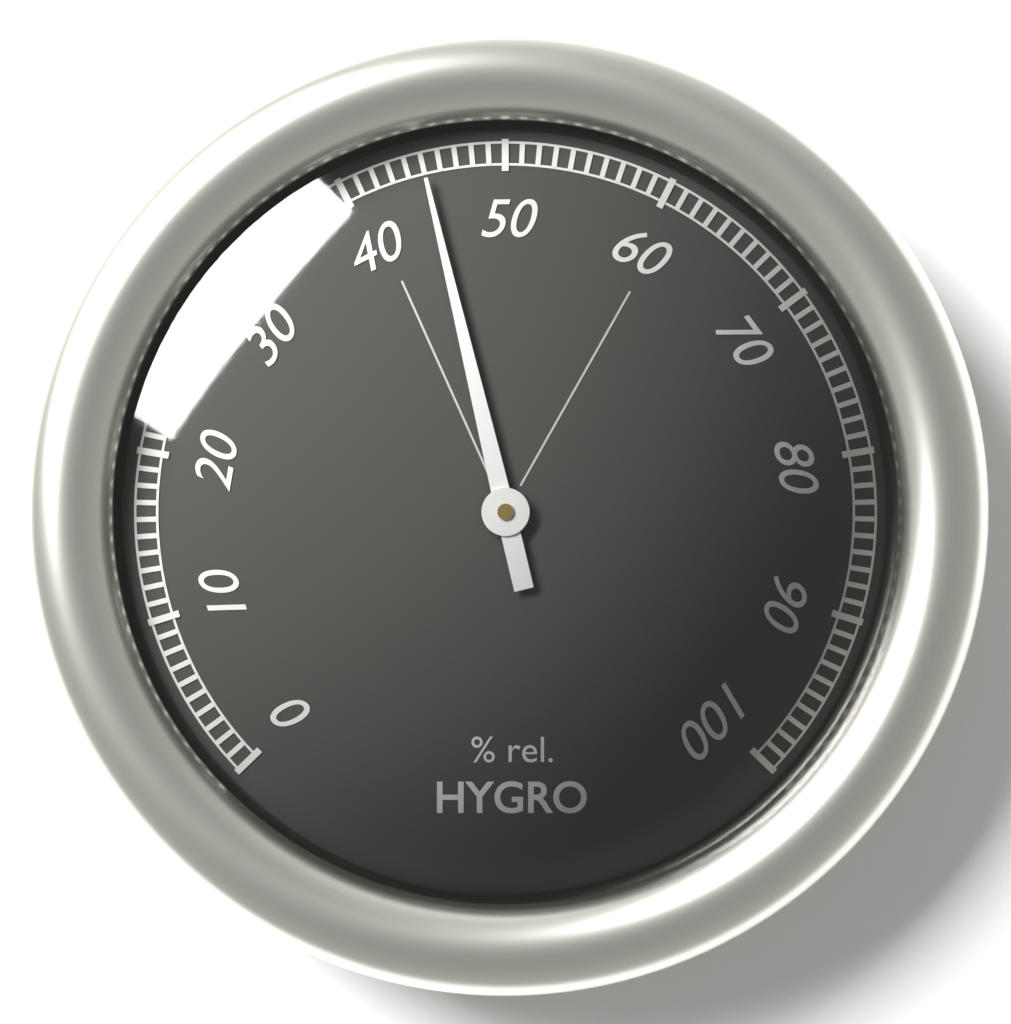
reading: 45 %
